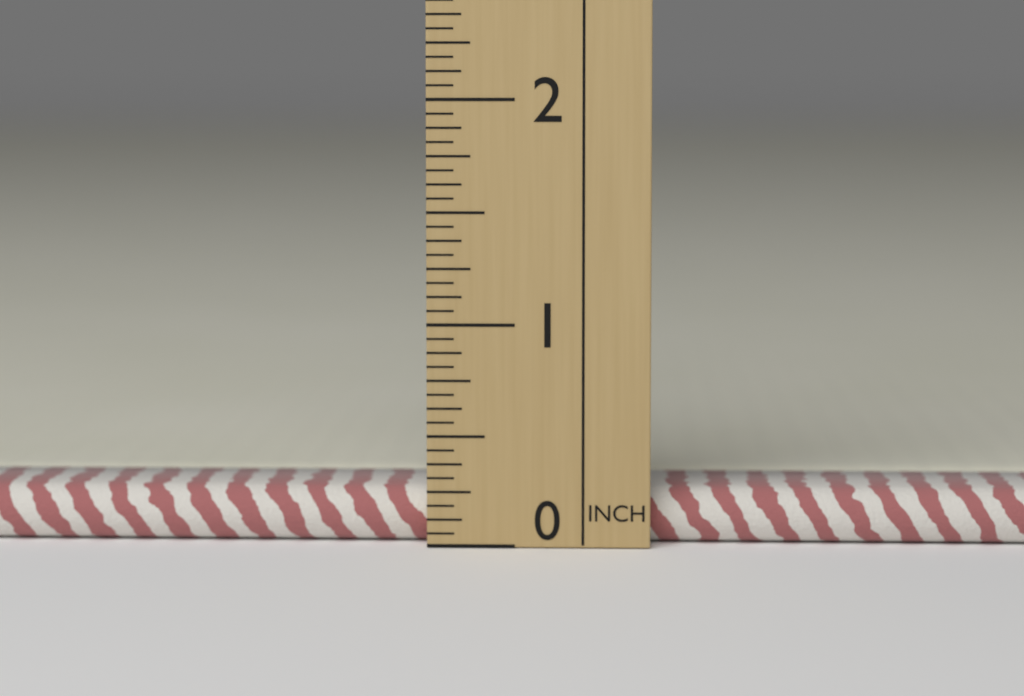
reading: 0.2500 in
